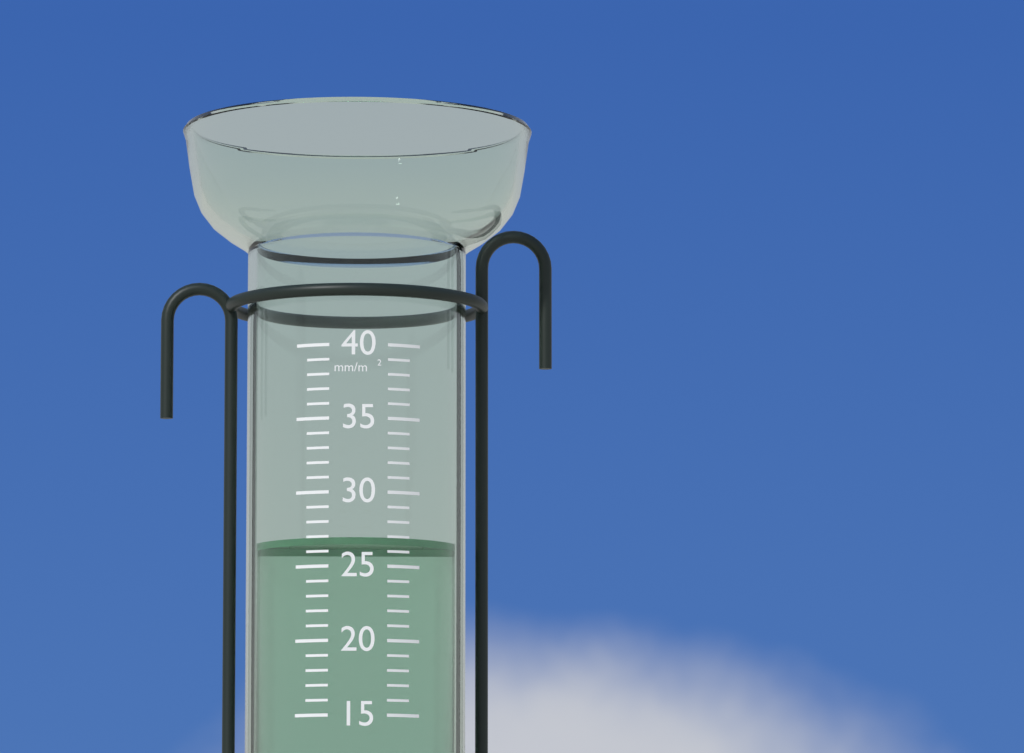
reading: 27 mm/m²
